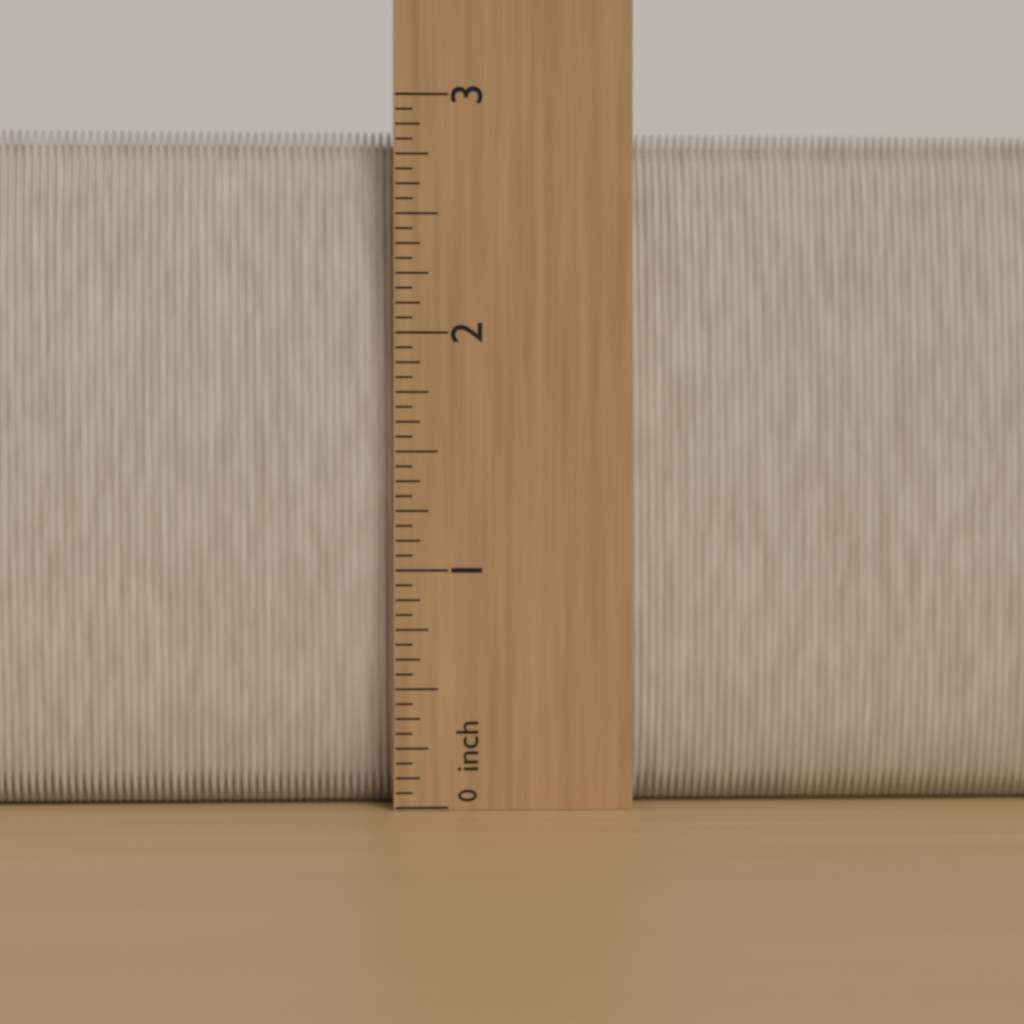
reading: 2.8750 inch
